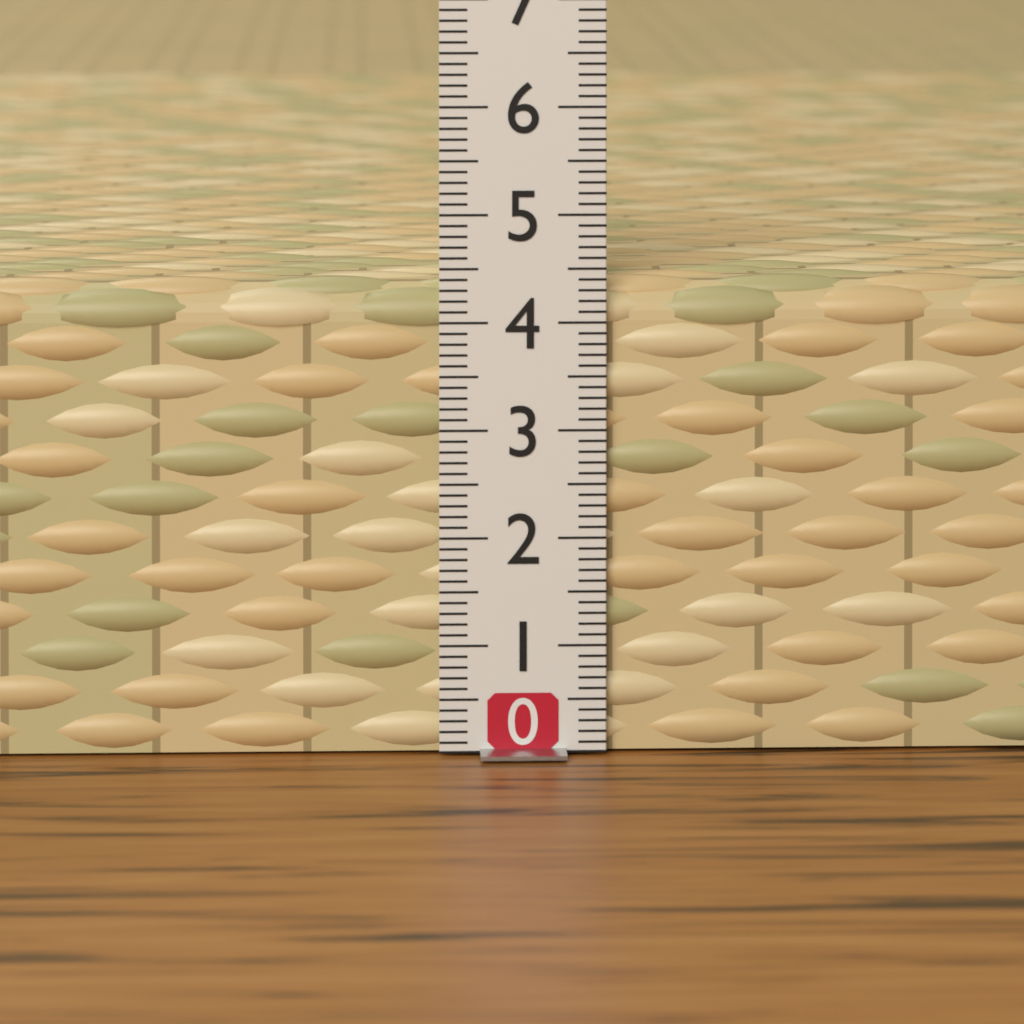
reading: 4.4 (no unit)
